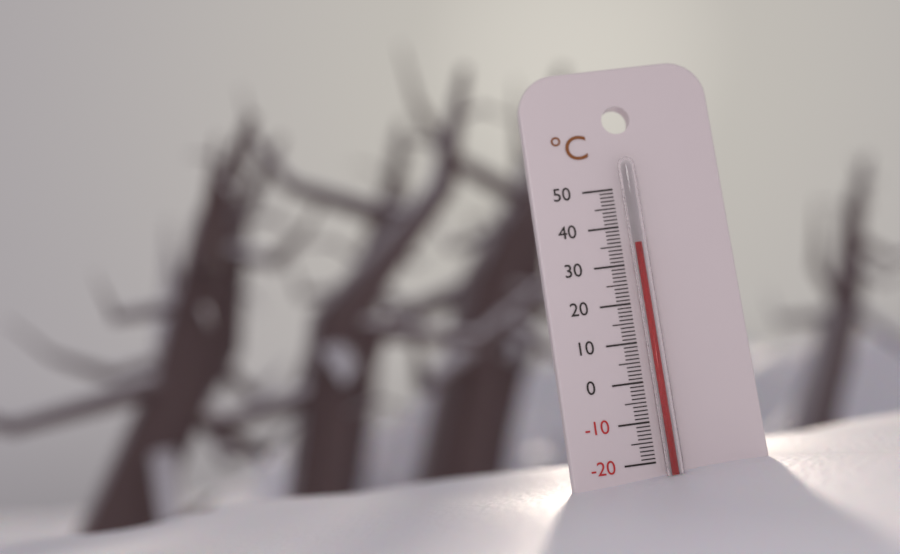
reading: 35 °C
